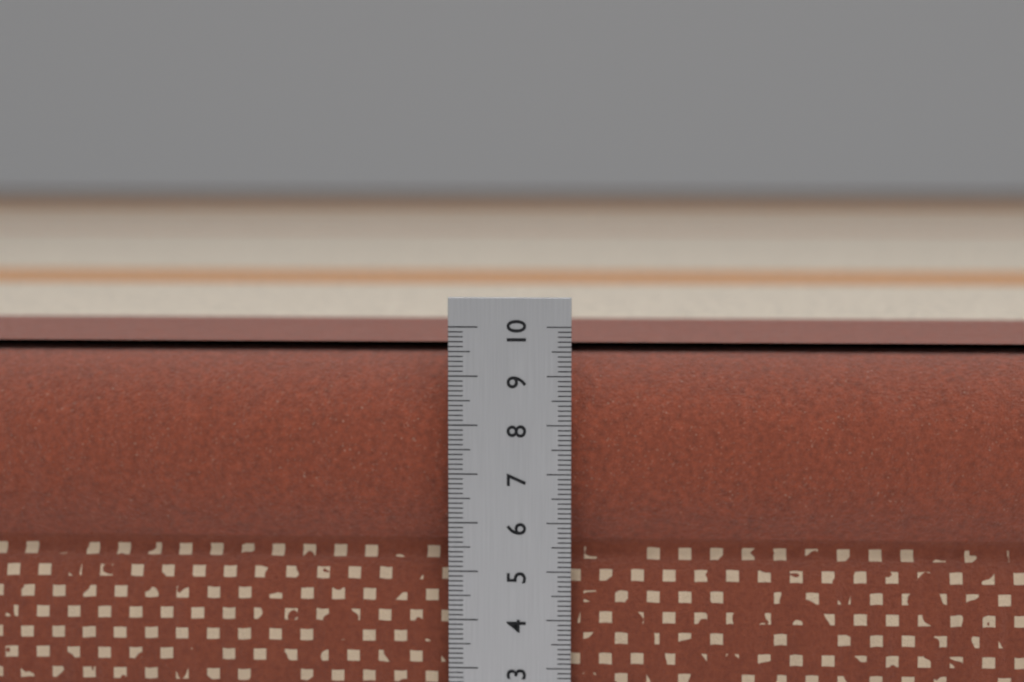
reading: 9.5 cm
